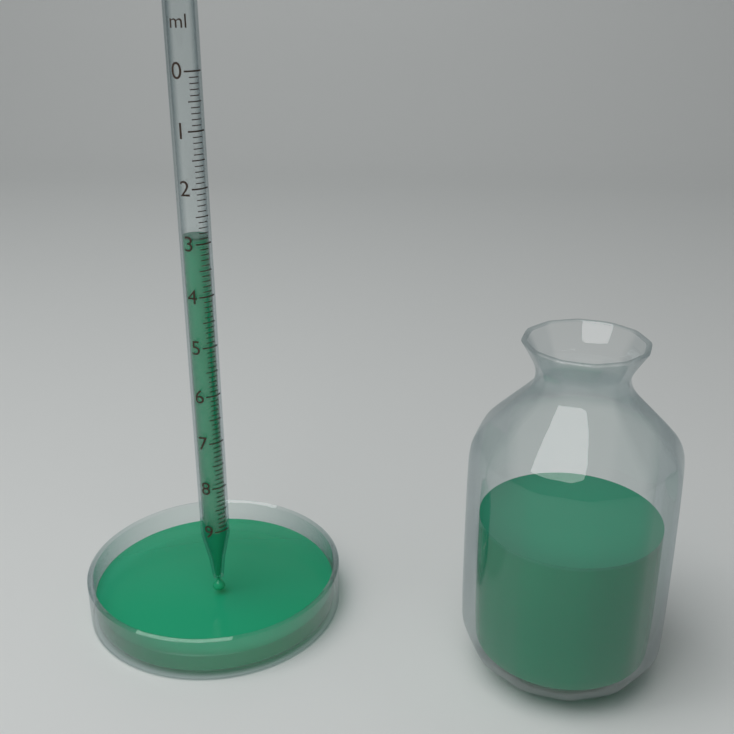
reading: 2.9 ml
